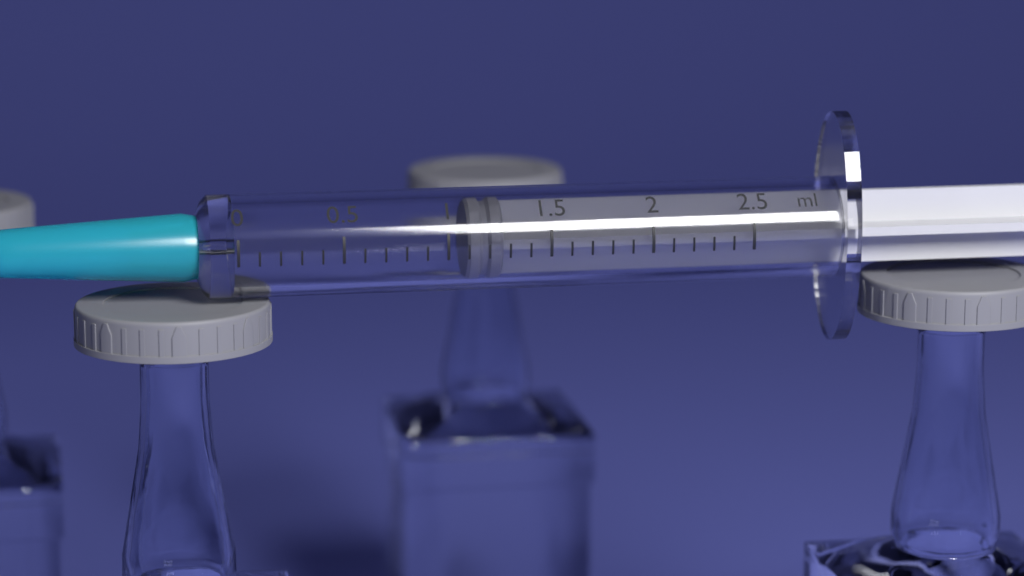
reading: 1.1 ml
